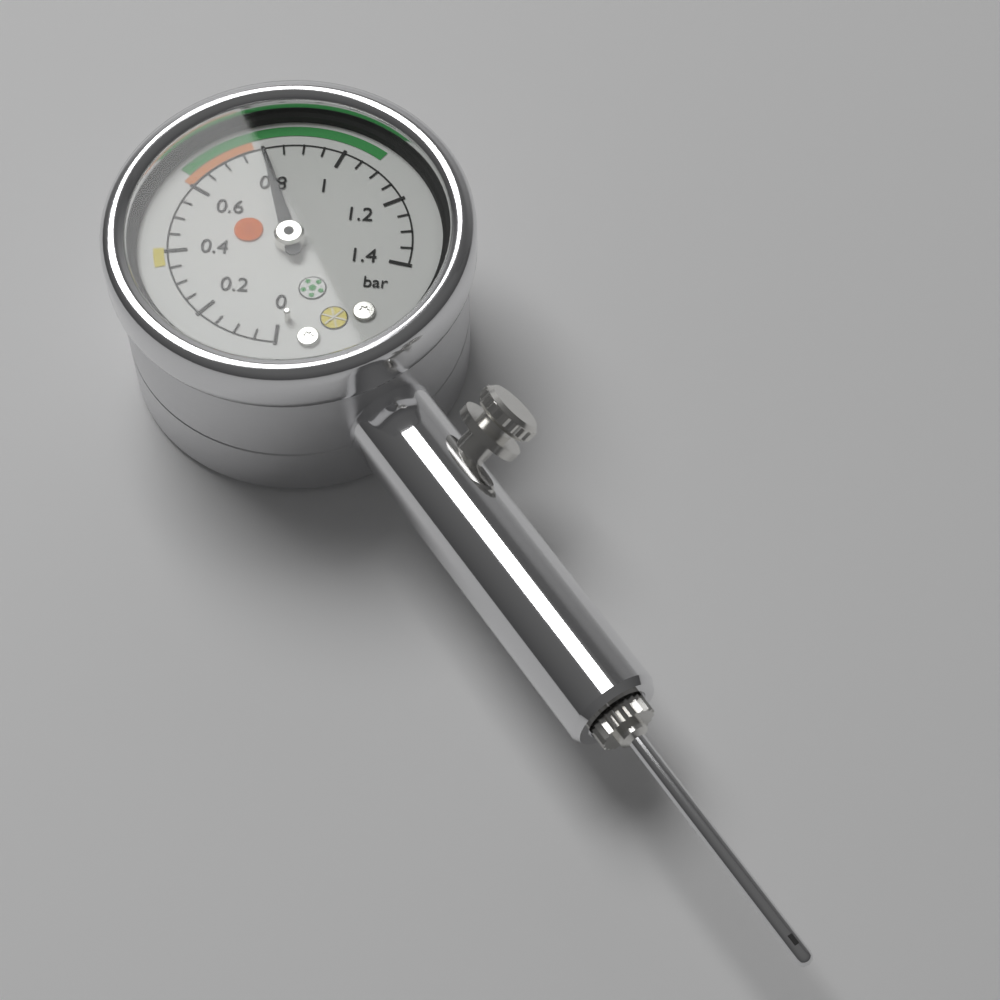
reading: 0.80 bar
